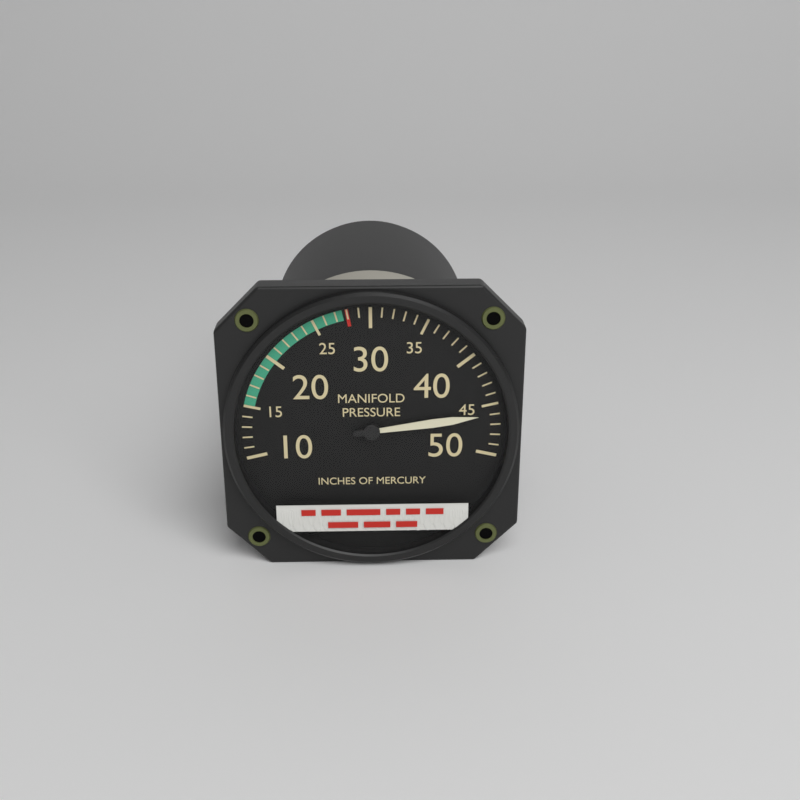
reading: 46 inHg
